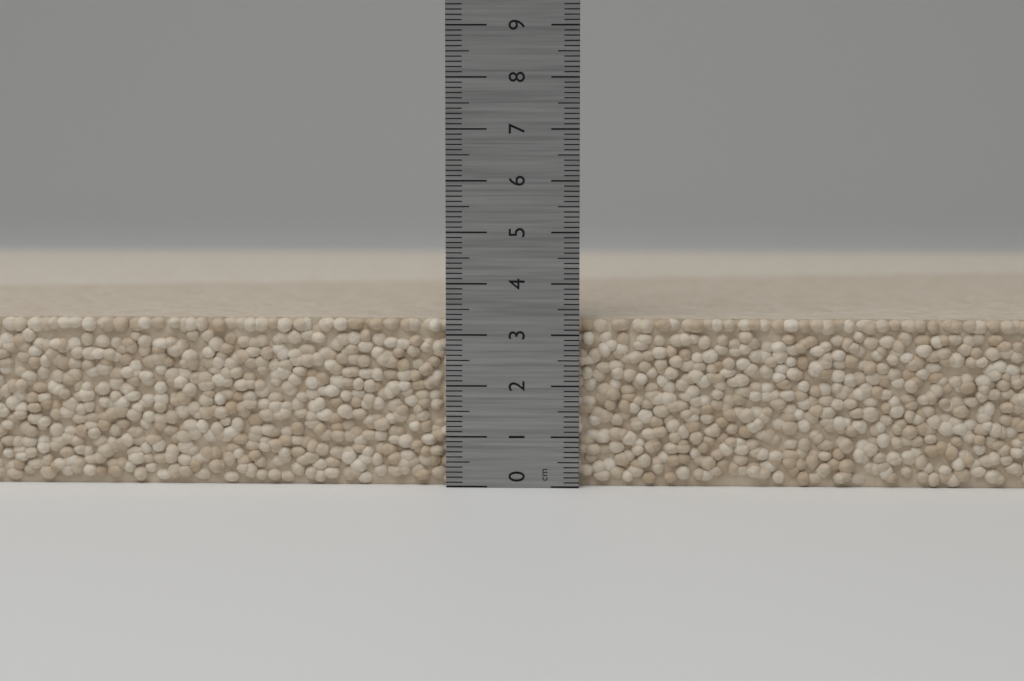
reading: 3.3 cm
